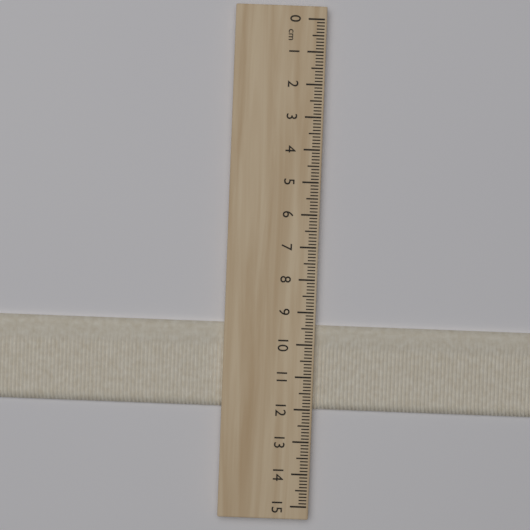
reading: 12.0 cm
